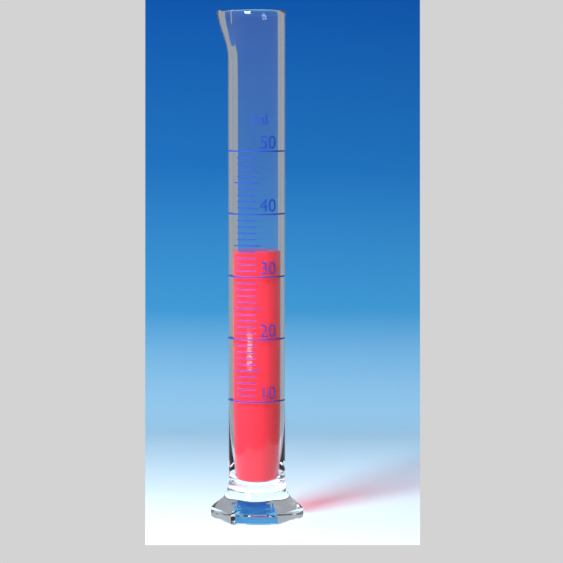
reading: 34 ml
